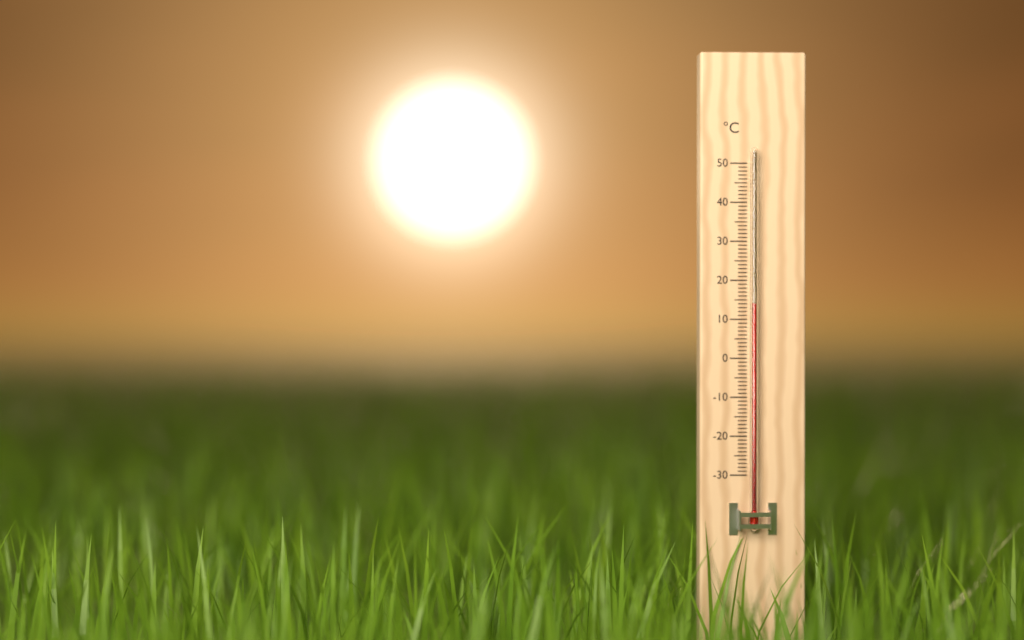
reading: 14 °C
